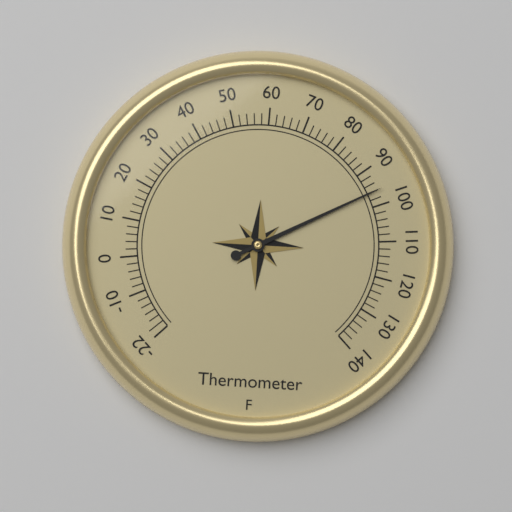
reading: 96 °F
